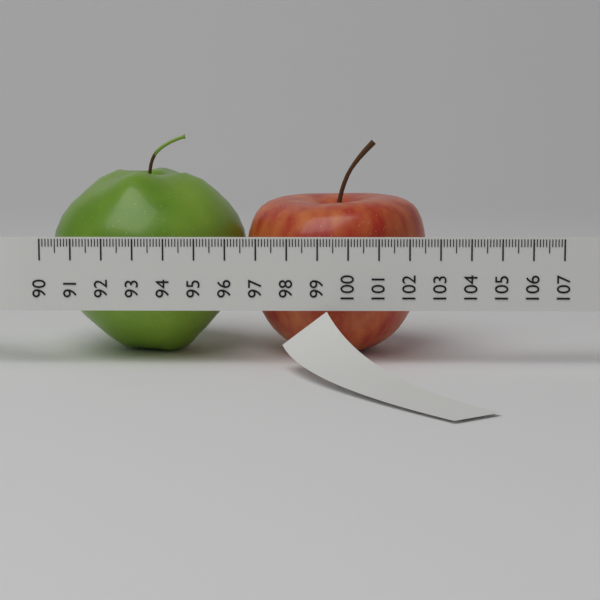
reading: 102.7 (no unit)
